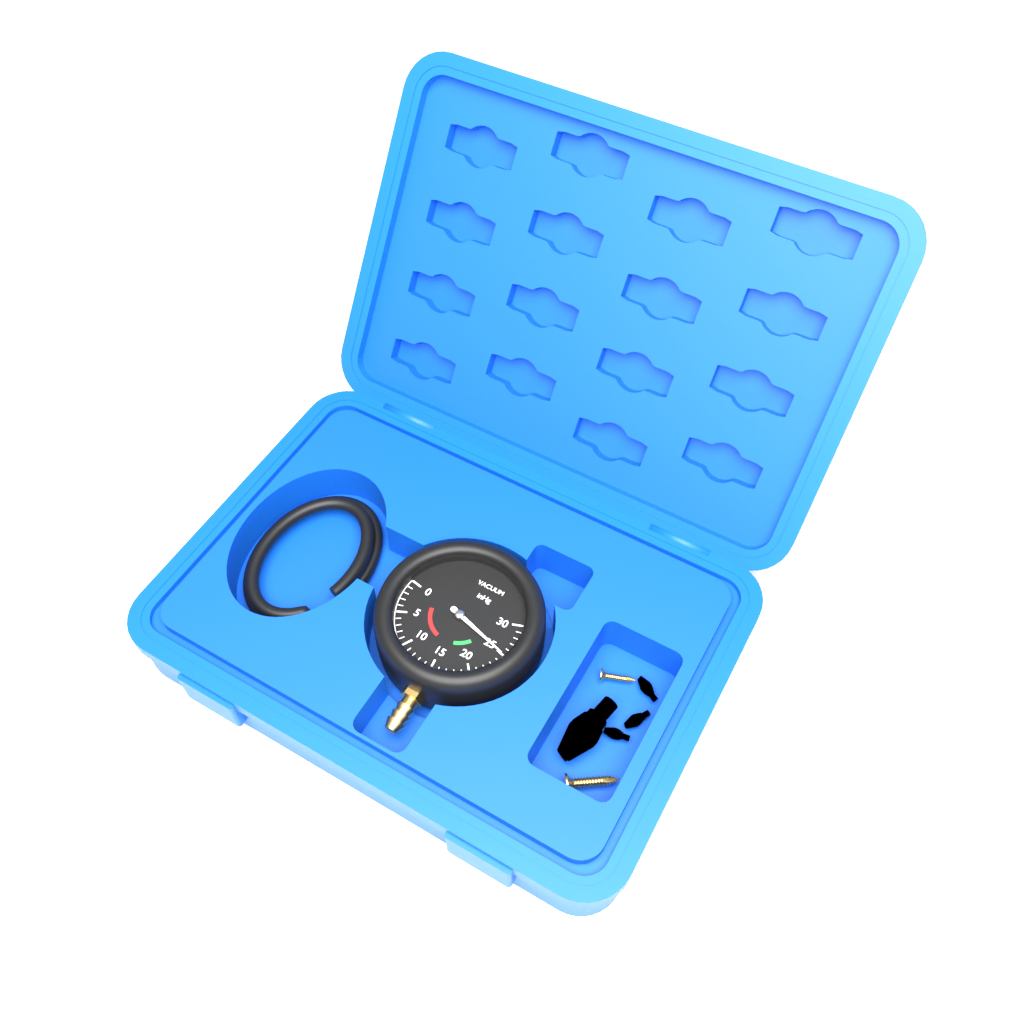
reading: 25 inHg
